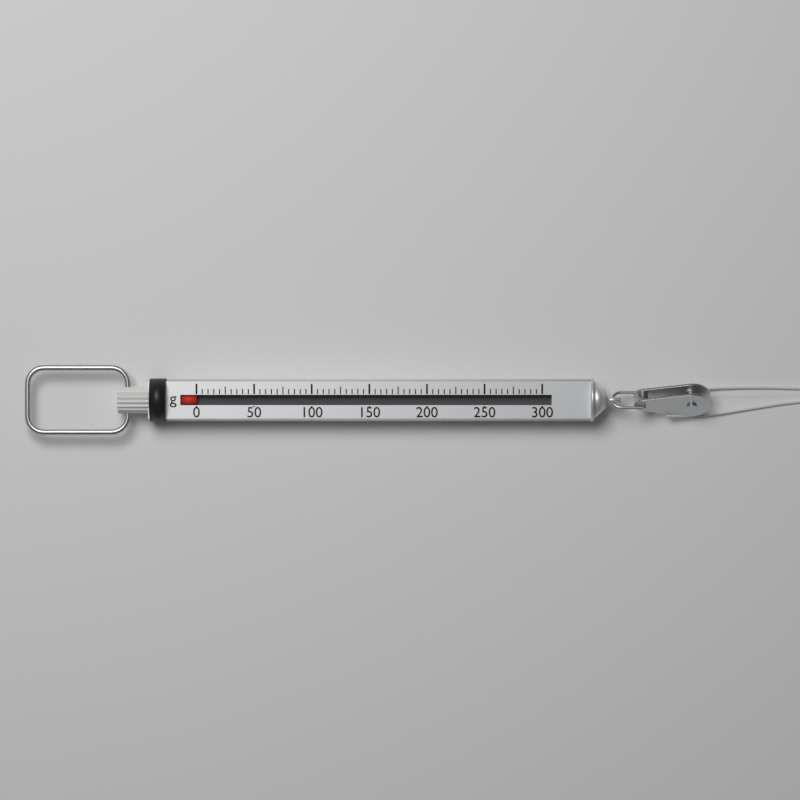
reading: 0 g
